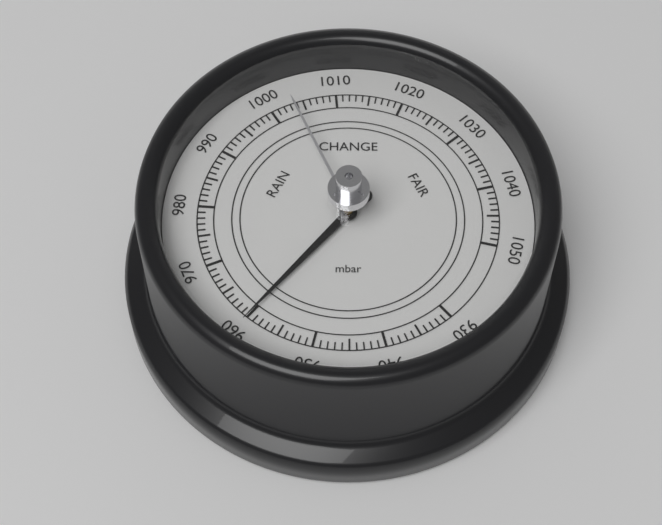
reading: 960 mbar
